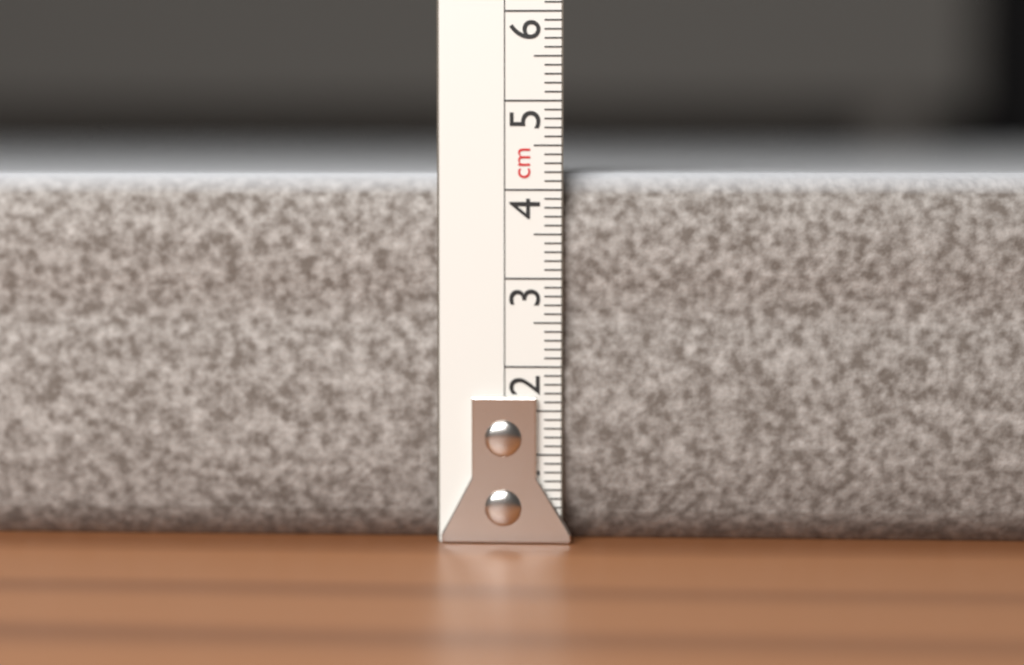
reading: 4.2 cm
